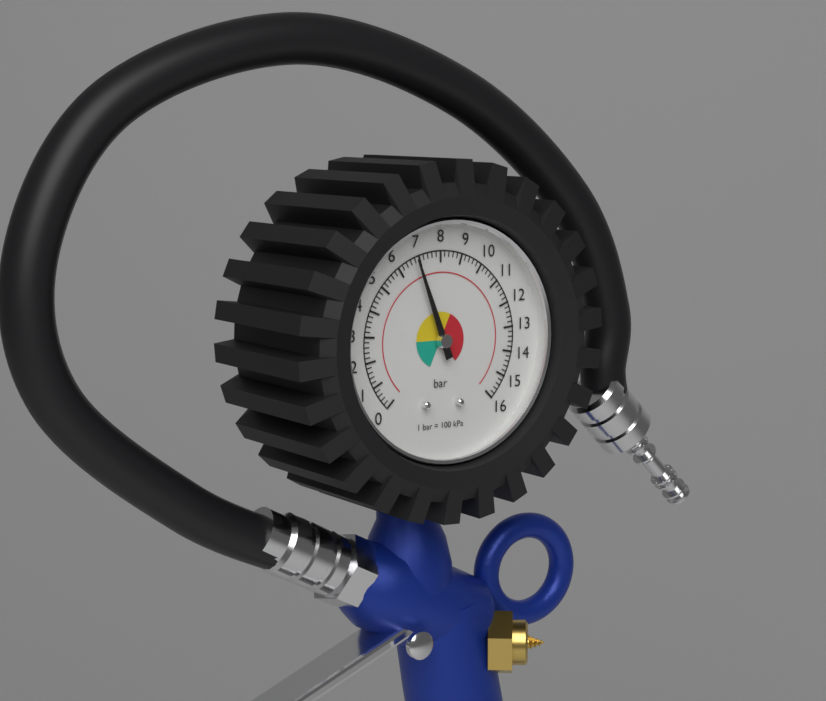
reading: 6.8 bar
